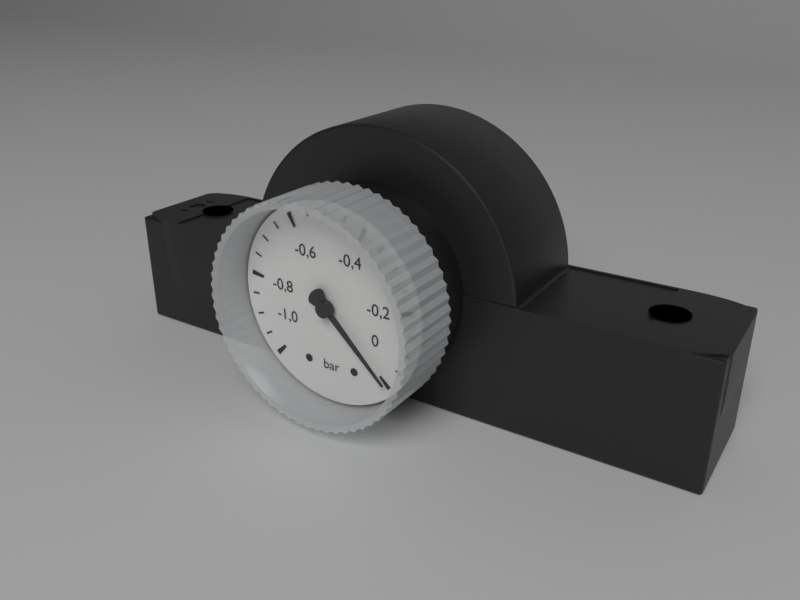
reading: 0.00 bar
